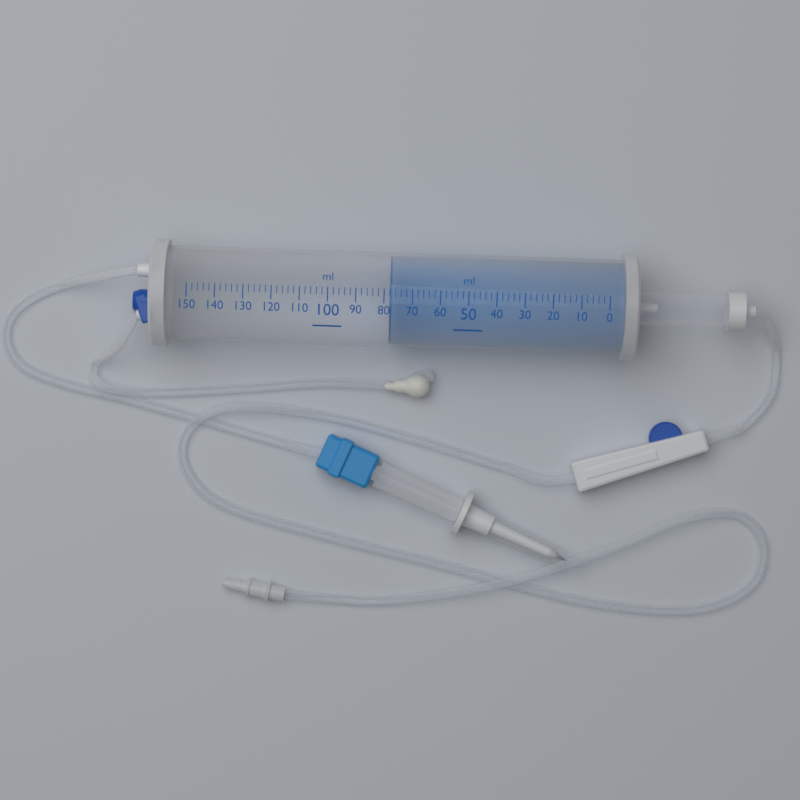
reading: 78 ml
